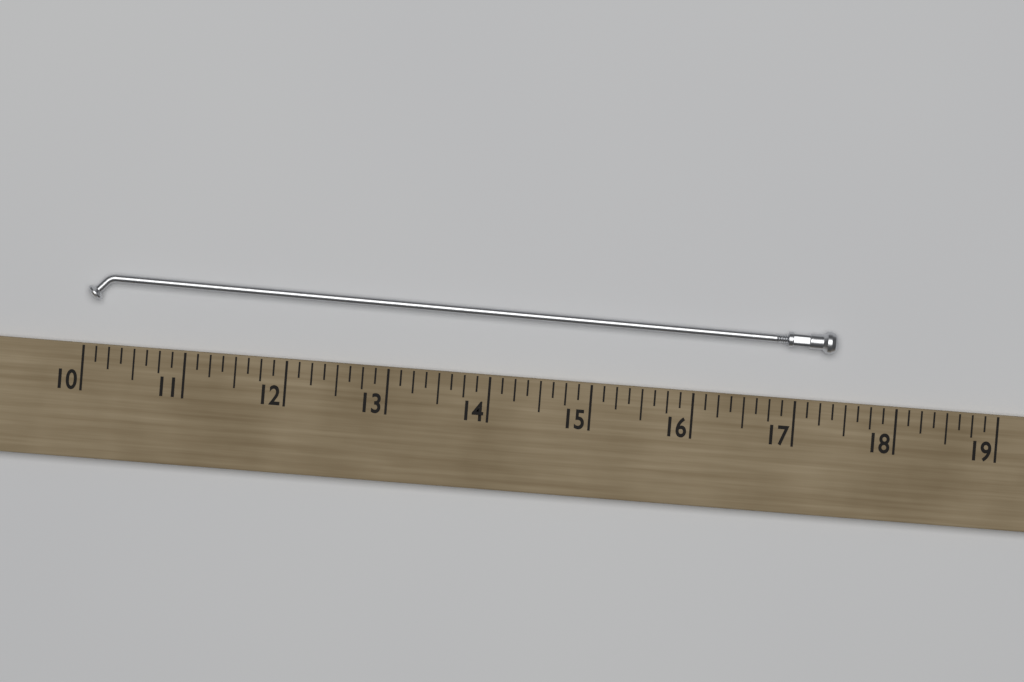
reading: 17.375 (no unit)
